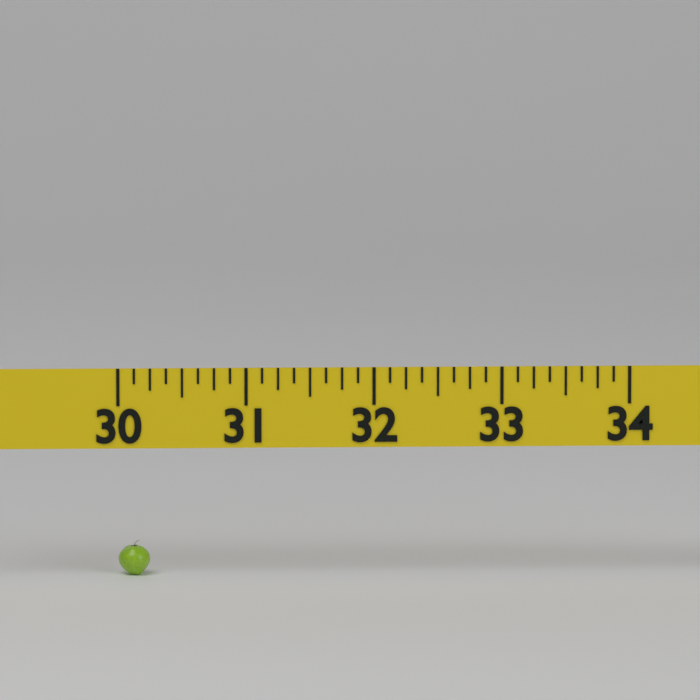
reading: 30.250 (no unit)
